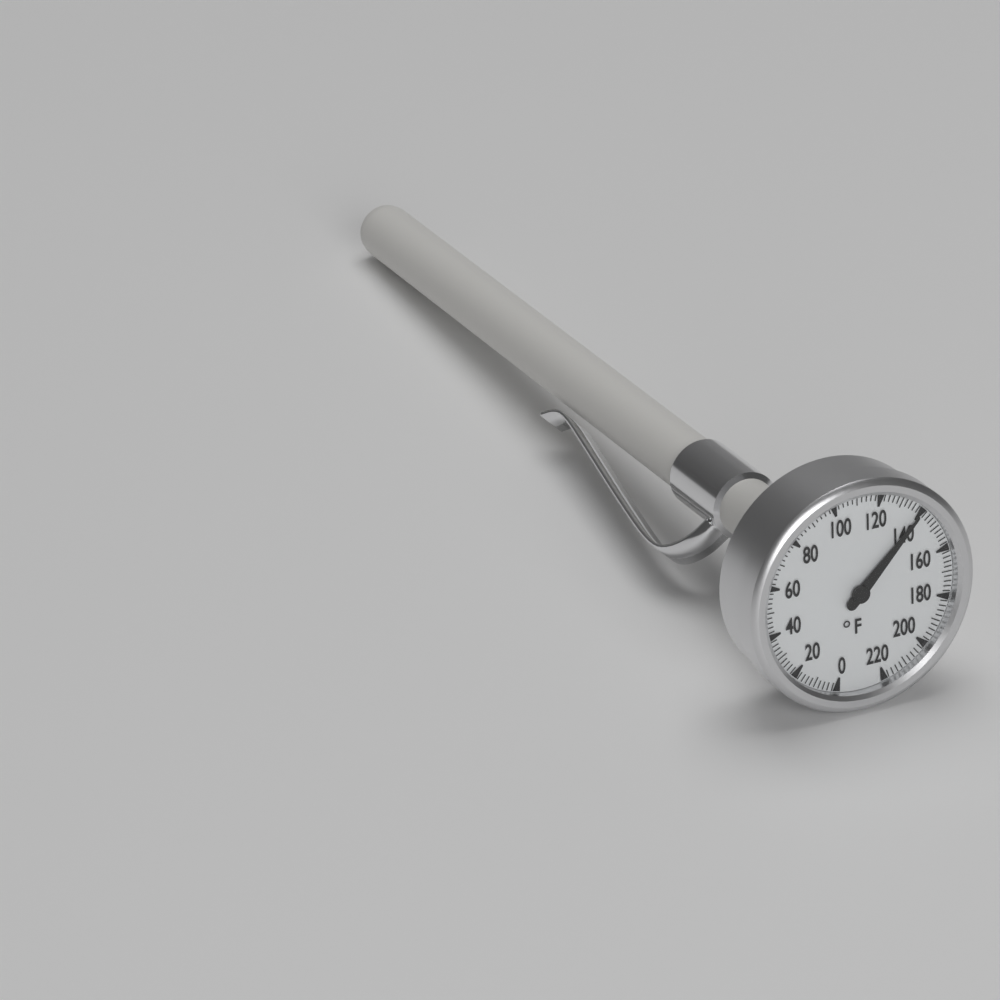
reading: 140 °F
